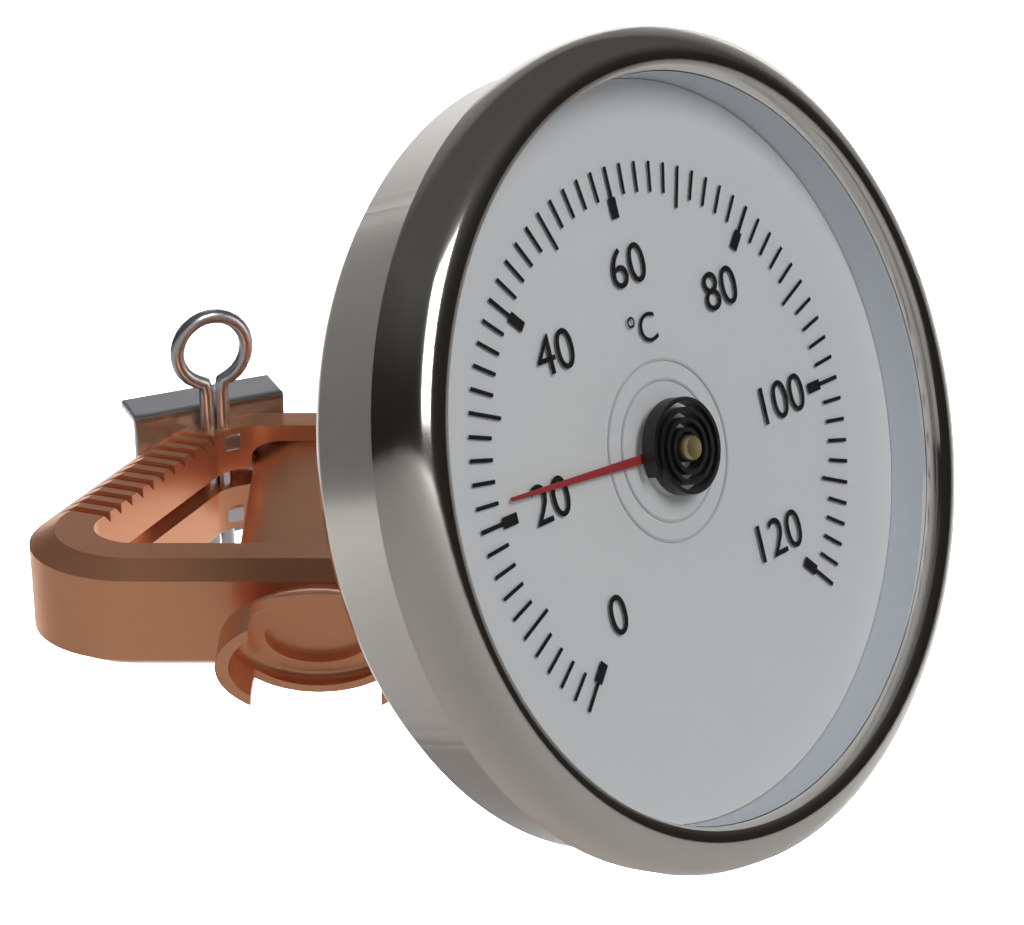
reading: 22 °C
